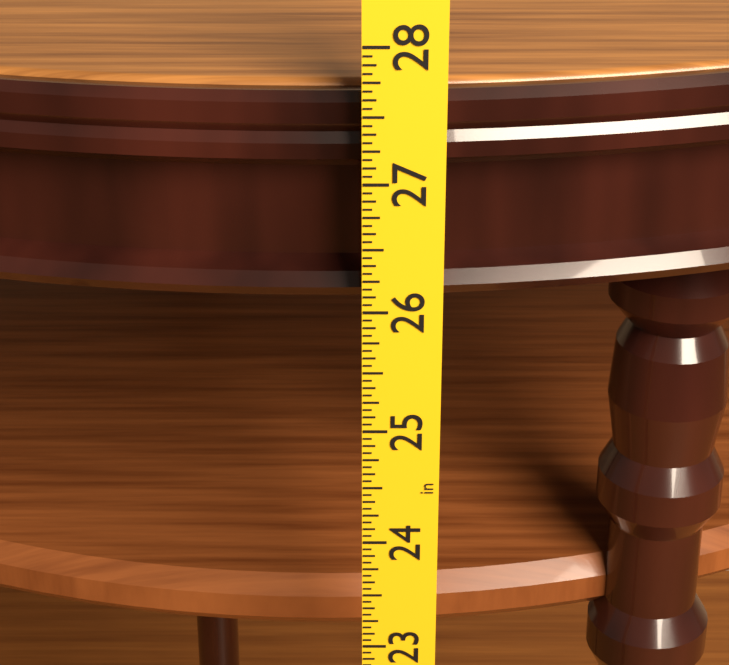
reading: 27.6250 in
